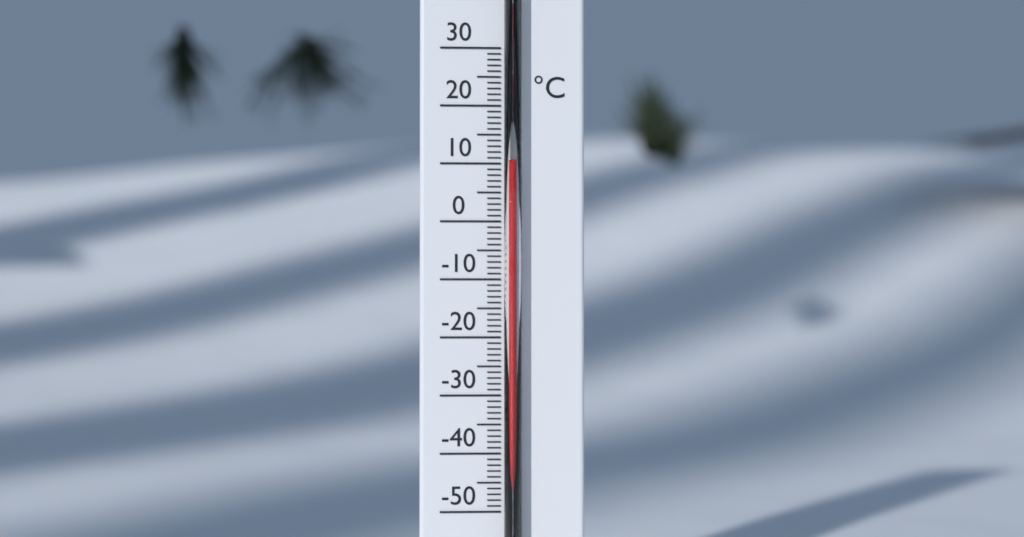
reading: 10 °C
